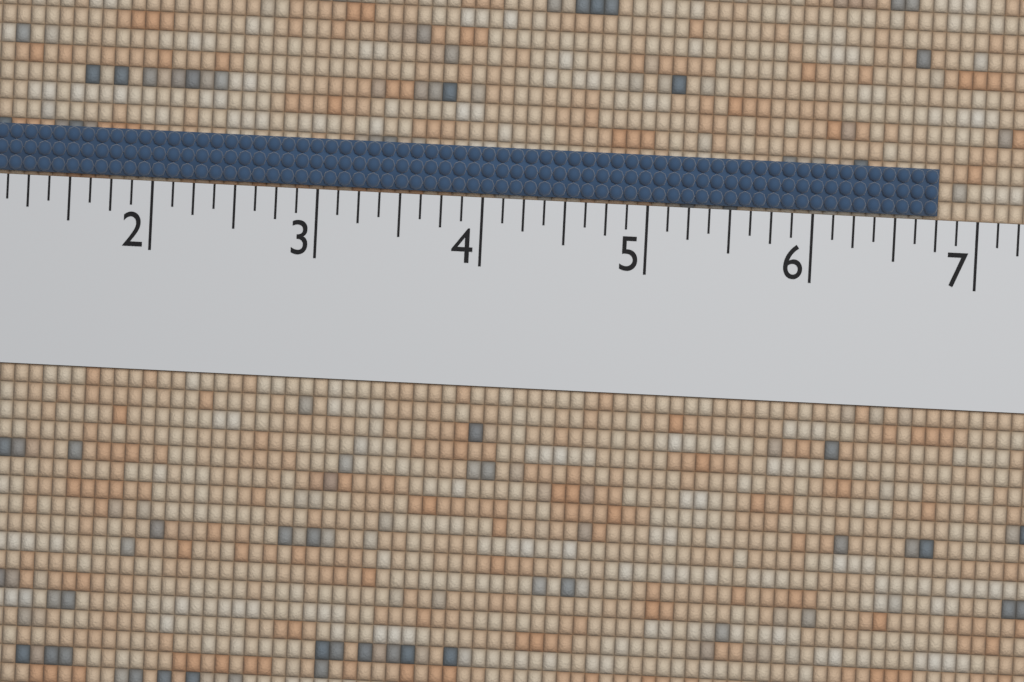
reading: 6.750 (no unit)
